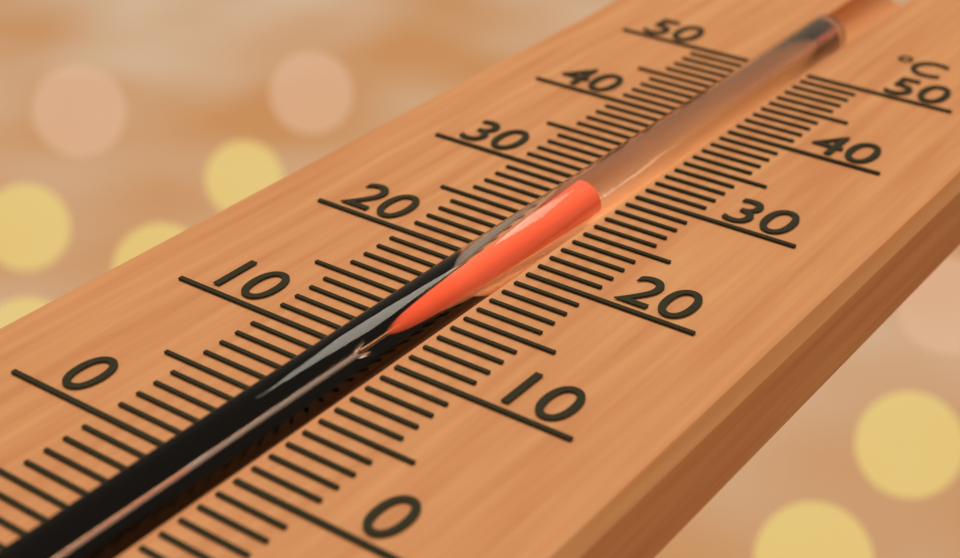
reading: 28 °C
